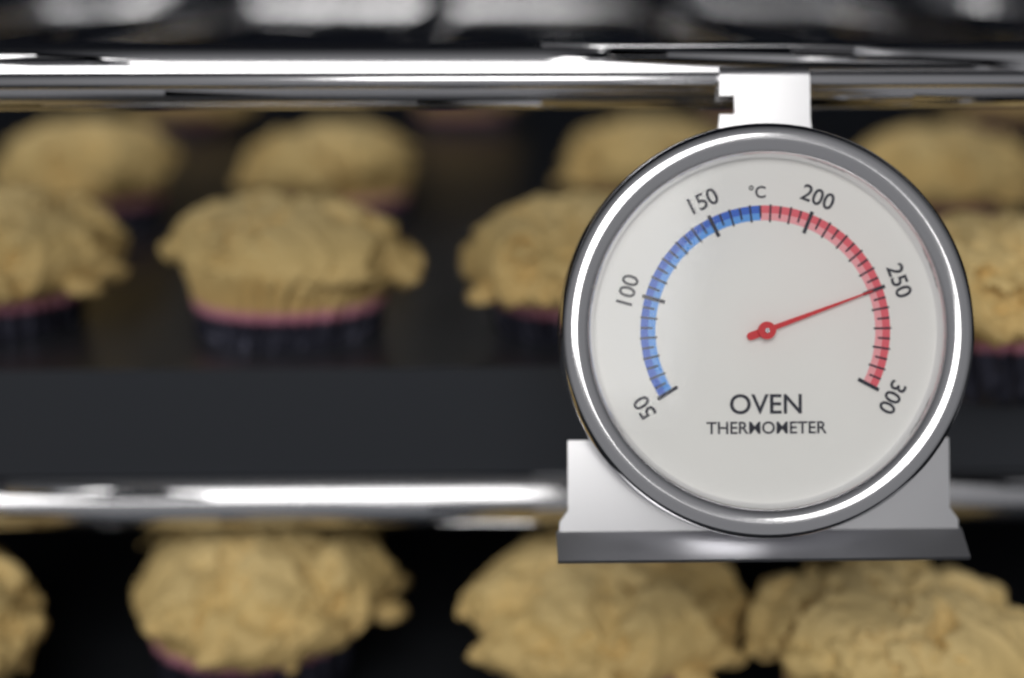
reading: 250 °C
